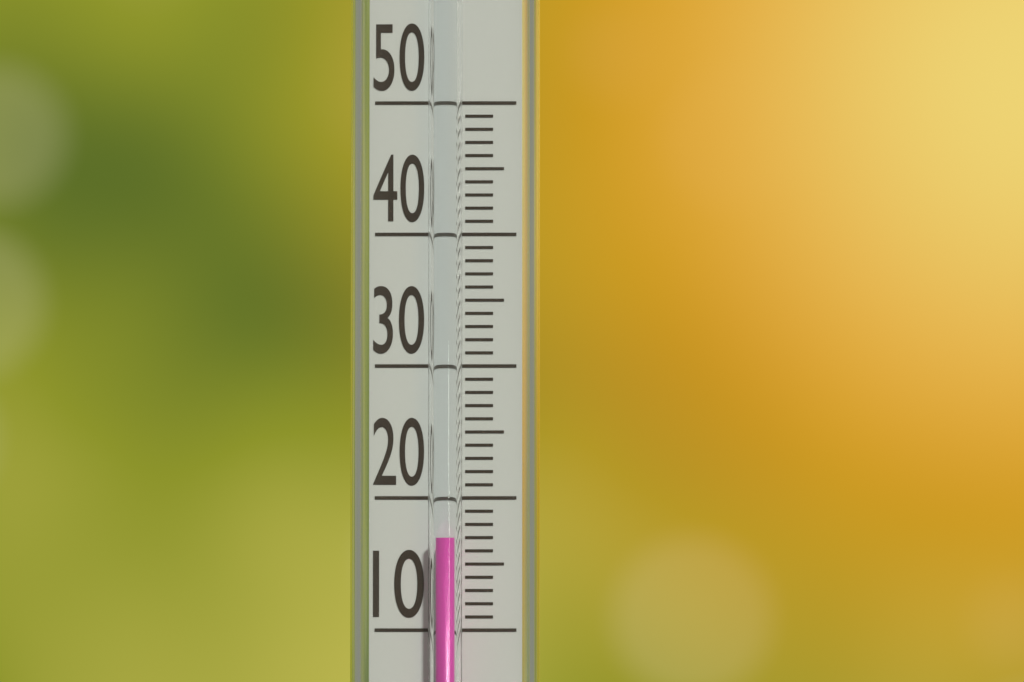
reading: 17 (no unit)
